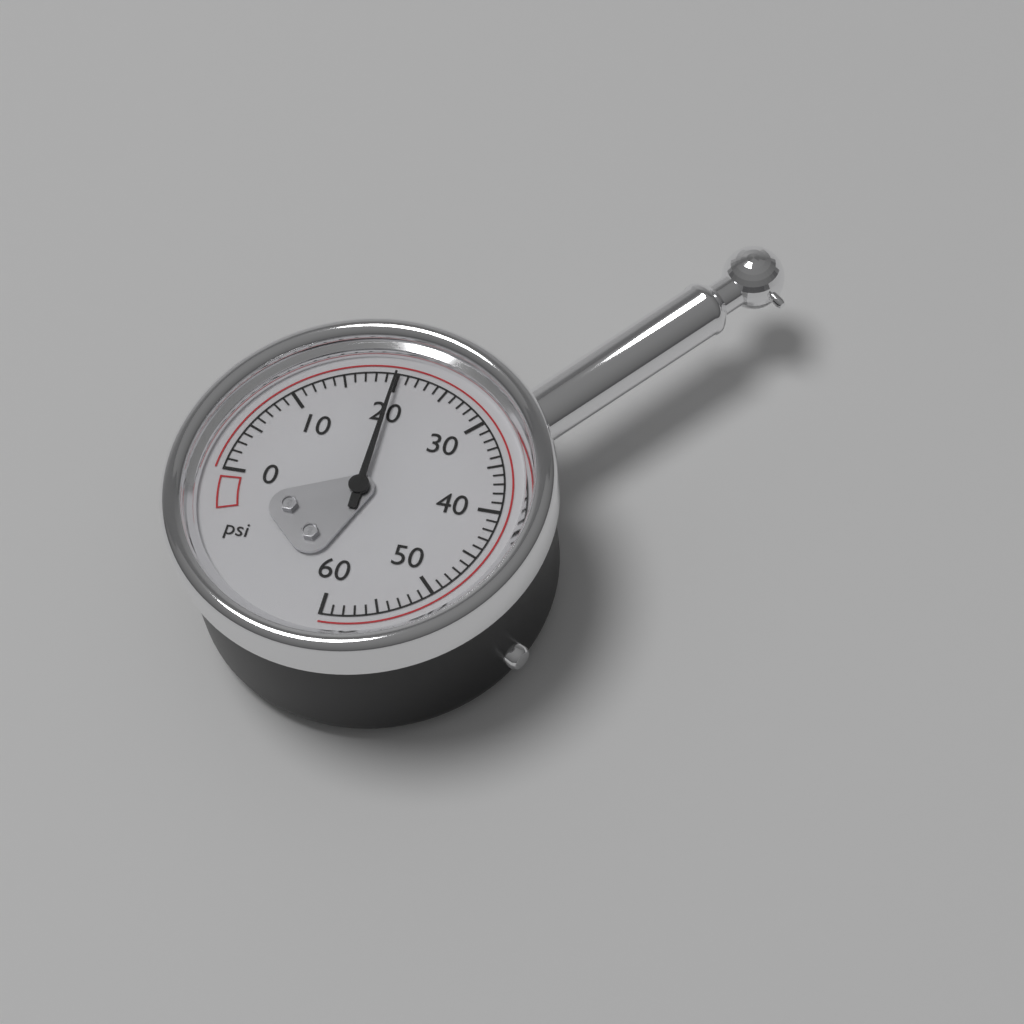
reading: 20 psi
